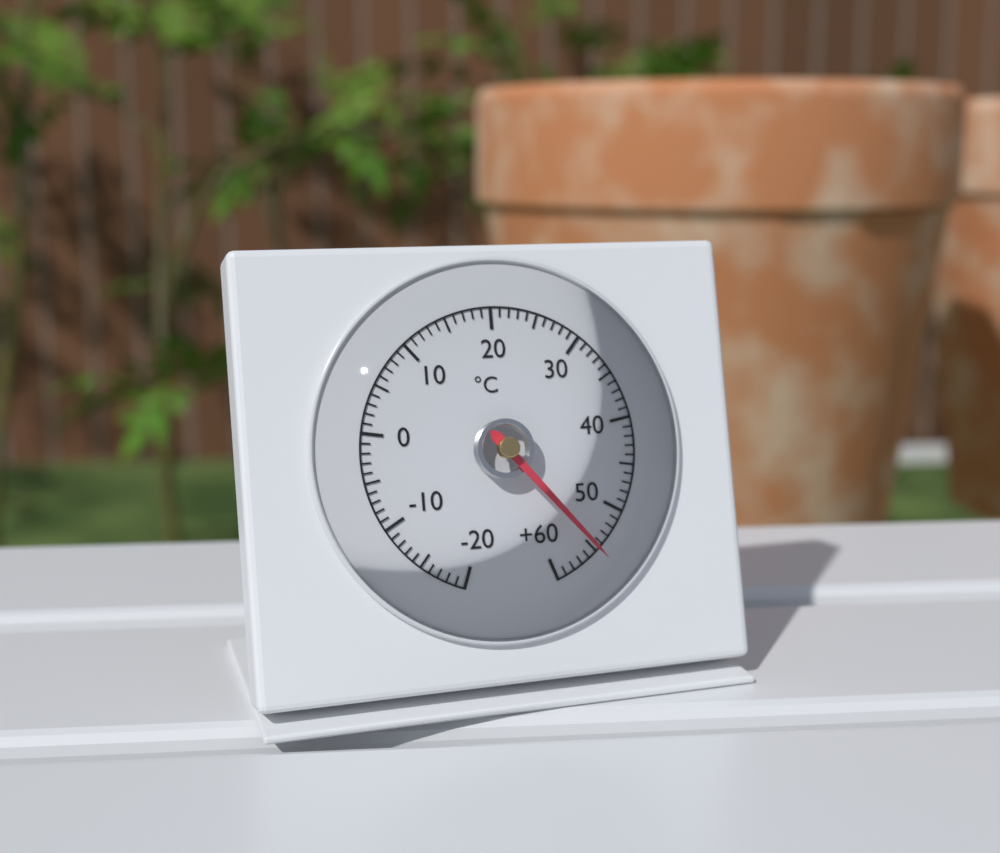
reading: 55 °C
